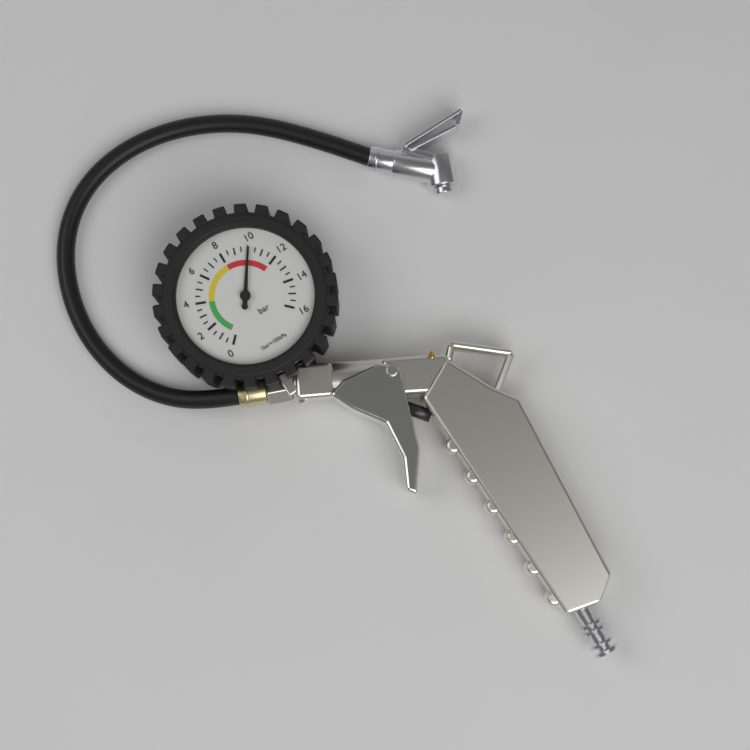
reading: 10.0 bar
